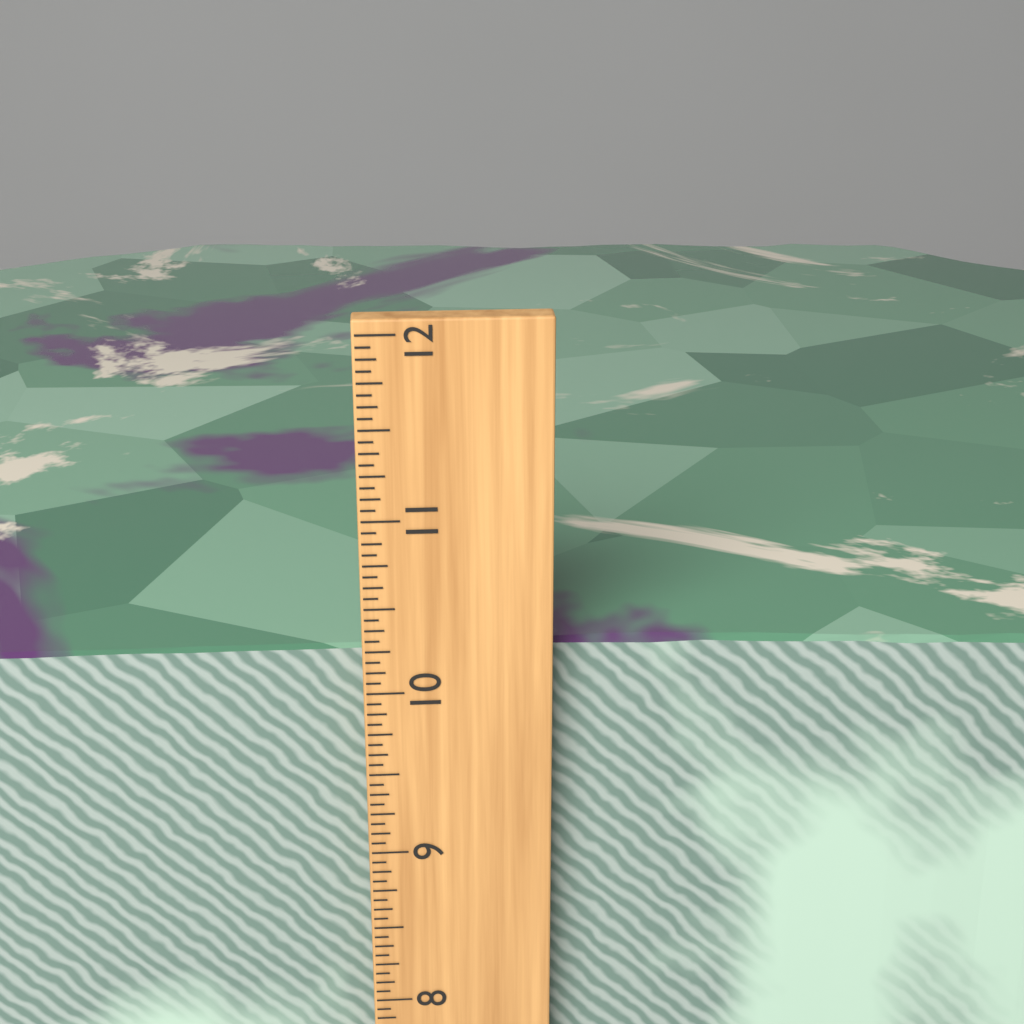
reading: 10.1875 inch
